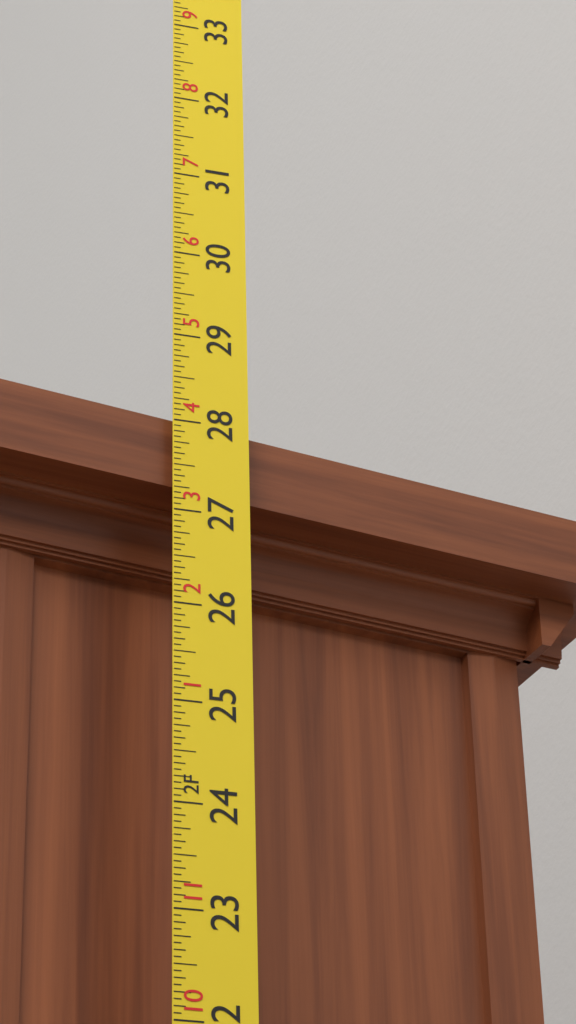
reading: 28.0625 in
